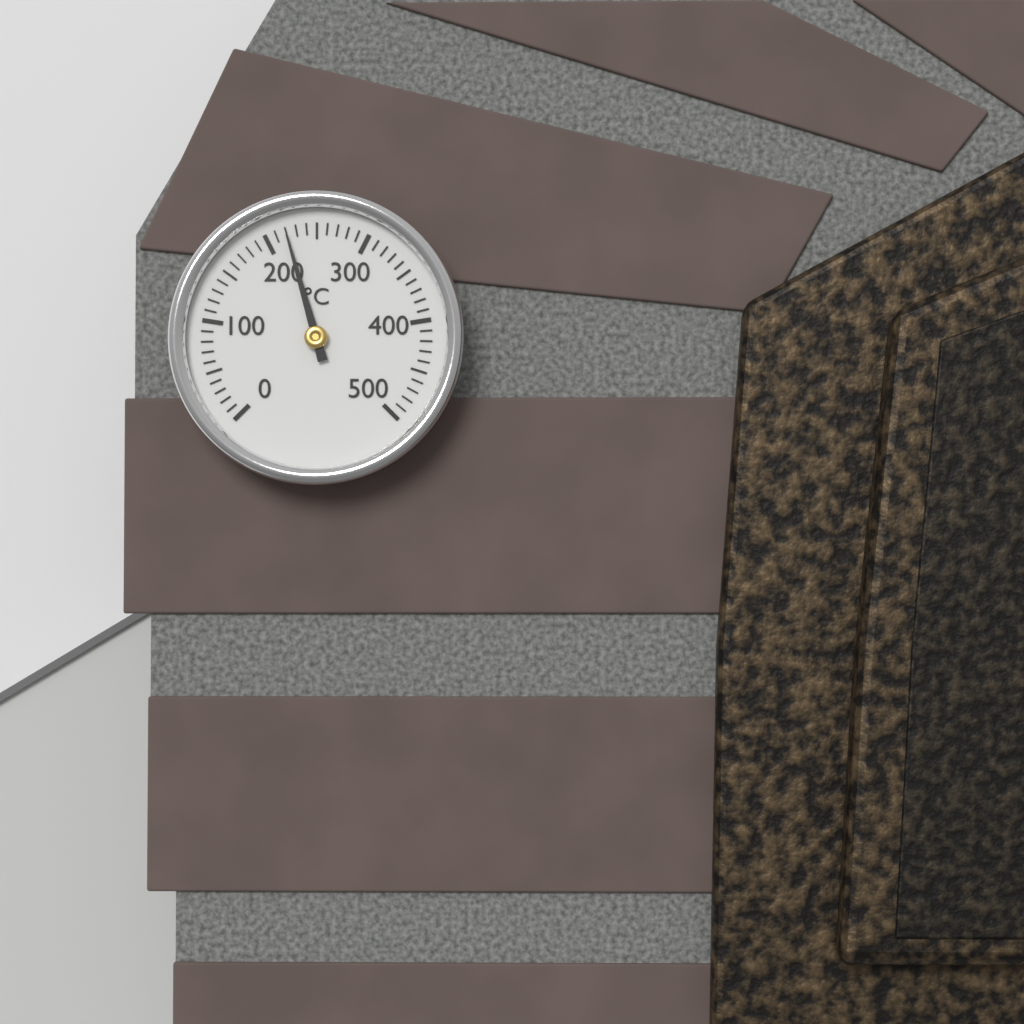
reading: 220 °C
